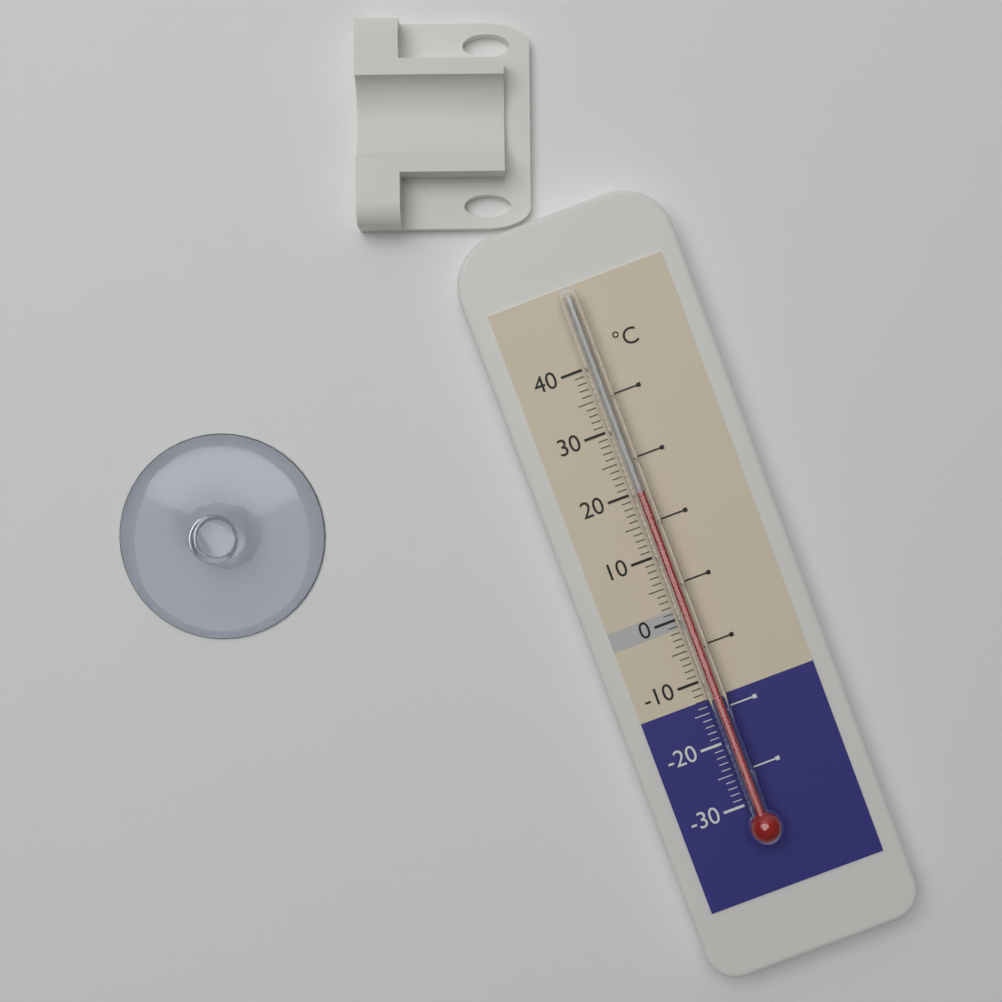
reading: 20 °C
